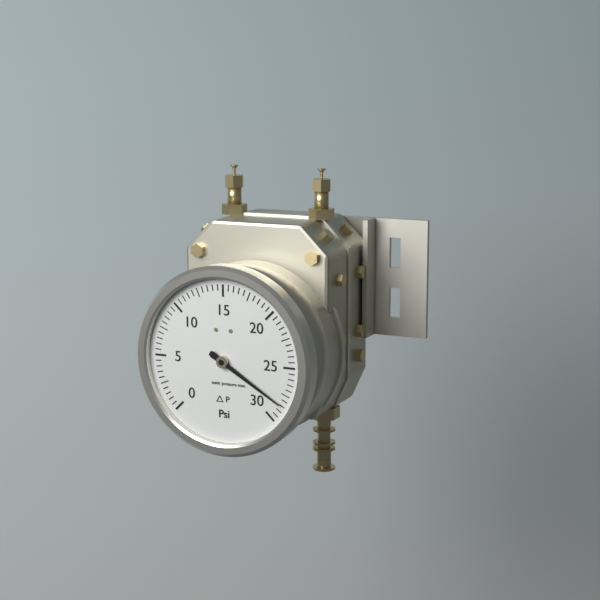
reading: 28.5 psi
